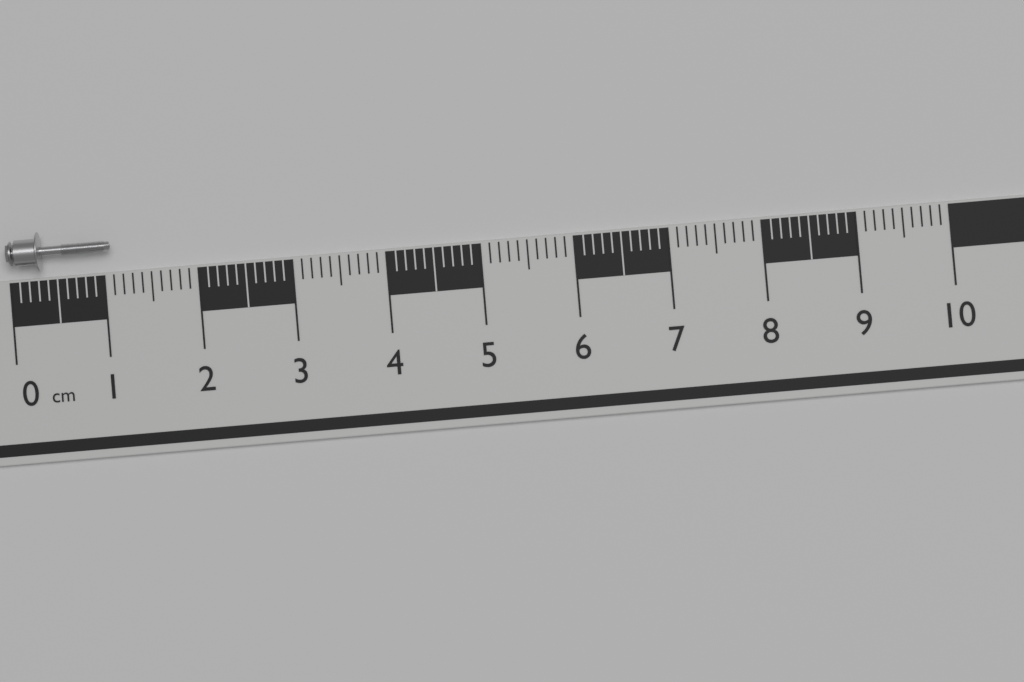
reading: 1.1 cm
